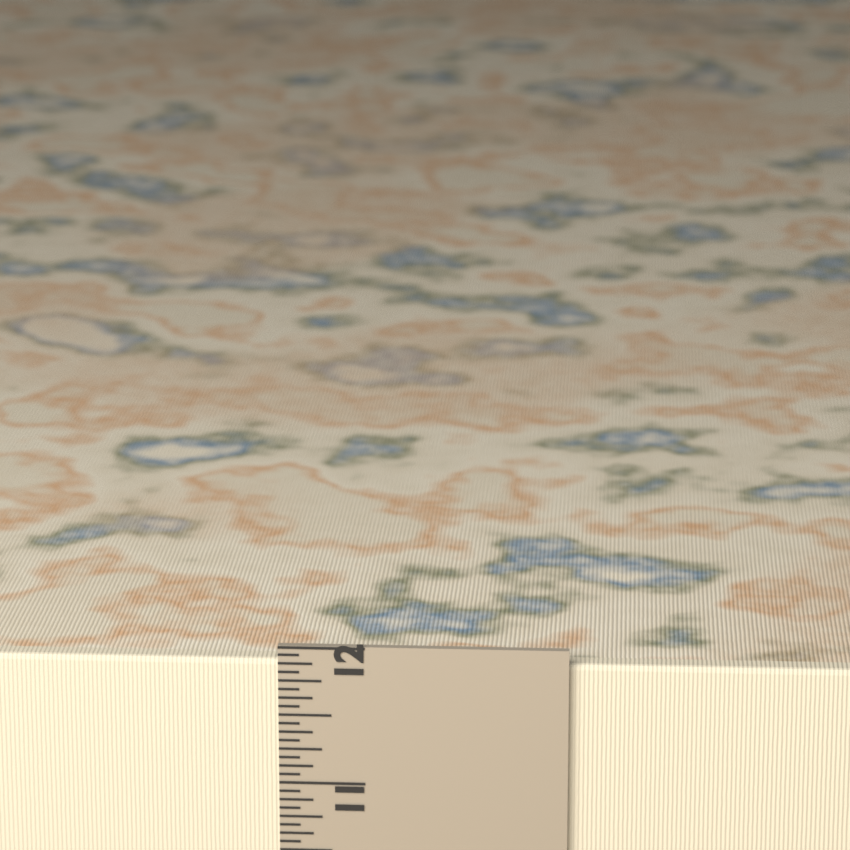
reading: 11.8750 in
